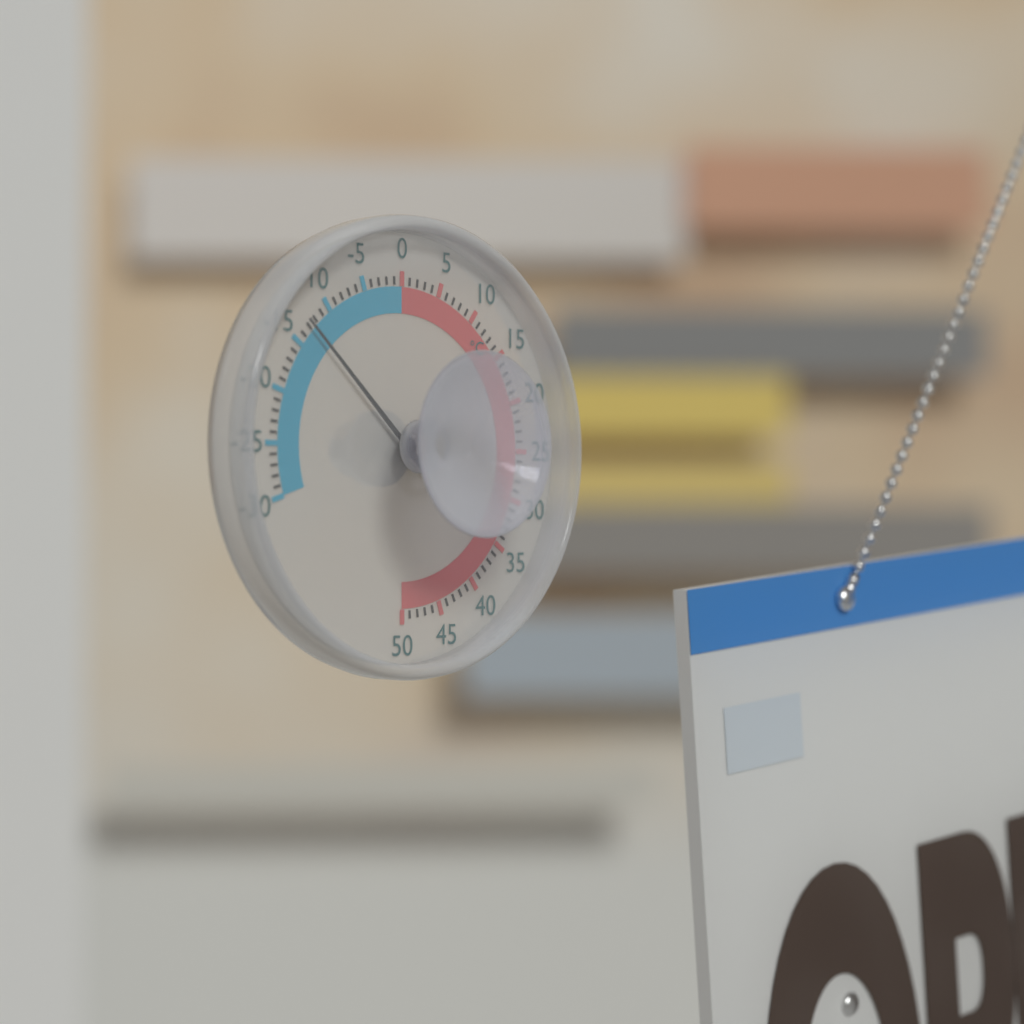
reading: -13 °C
